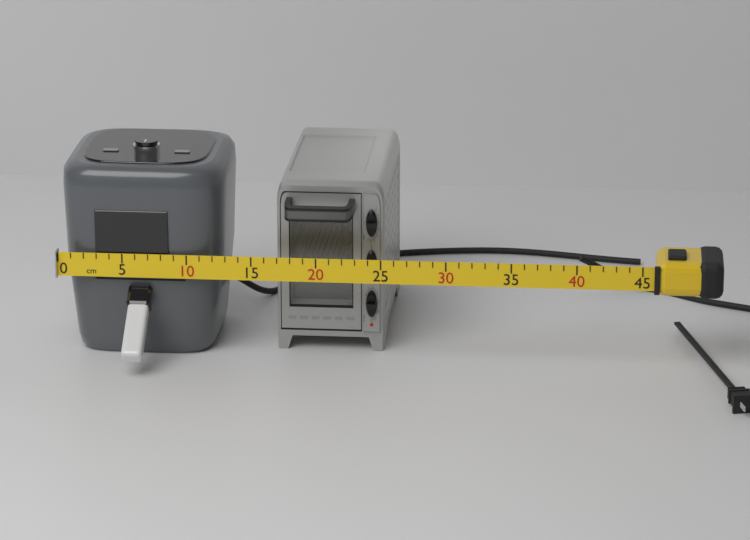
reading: 25 cm
